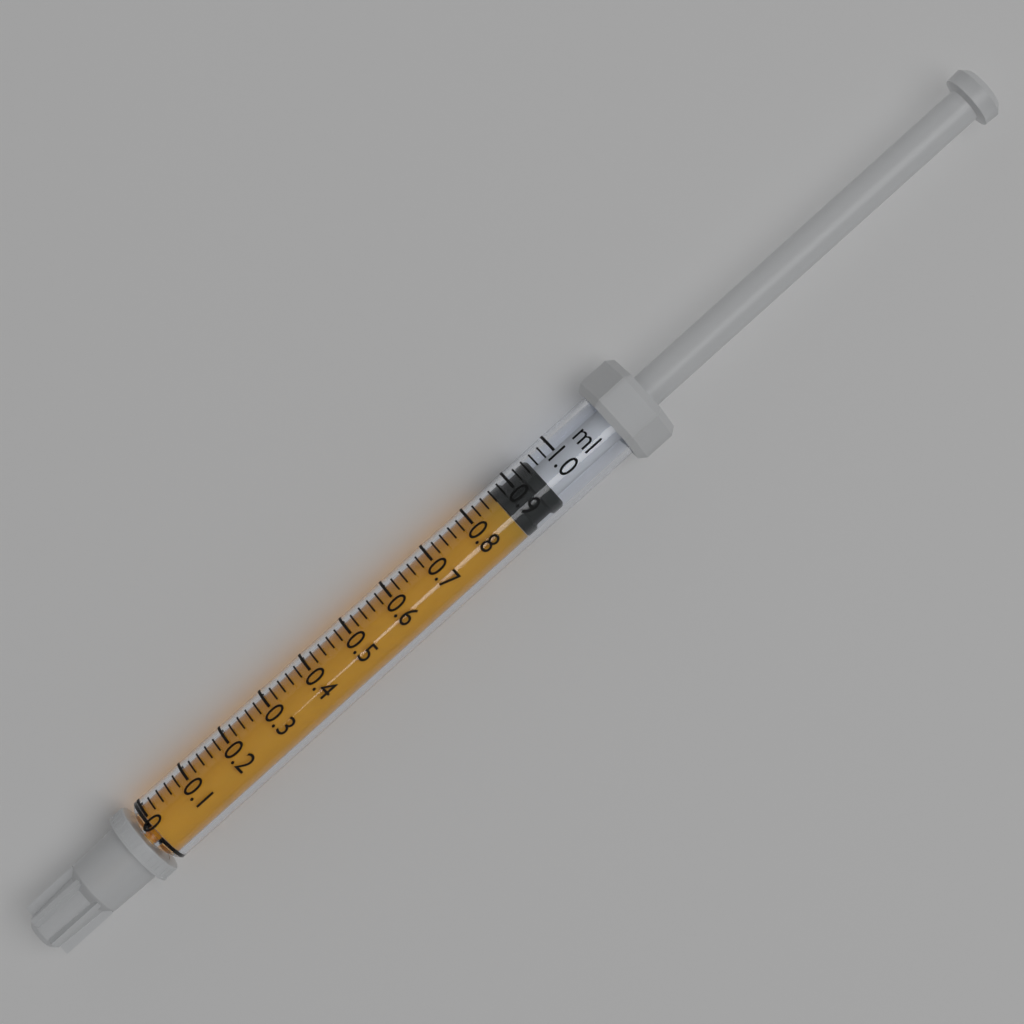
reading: 0.86 ml
